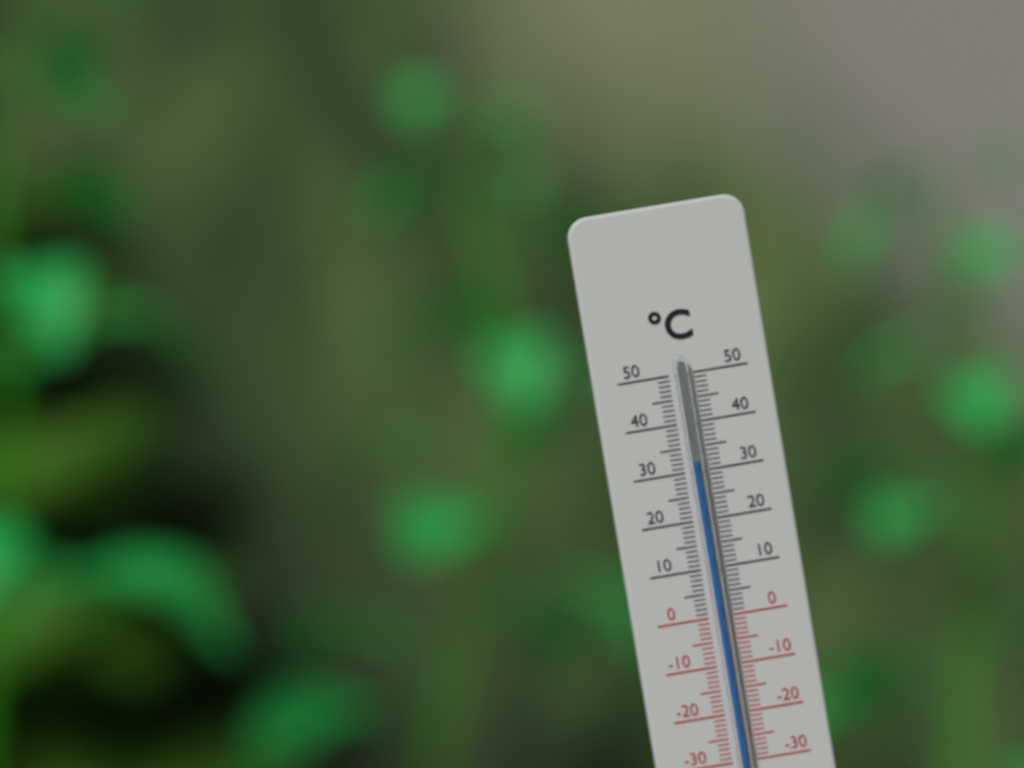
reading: 32 °C
